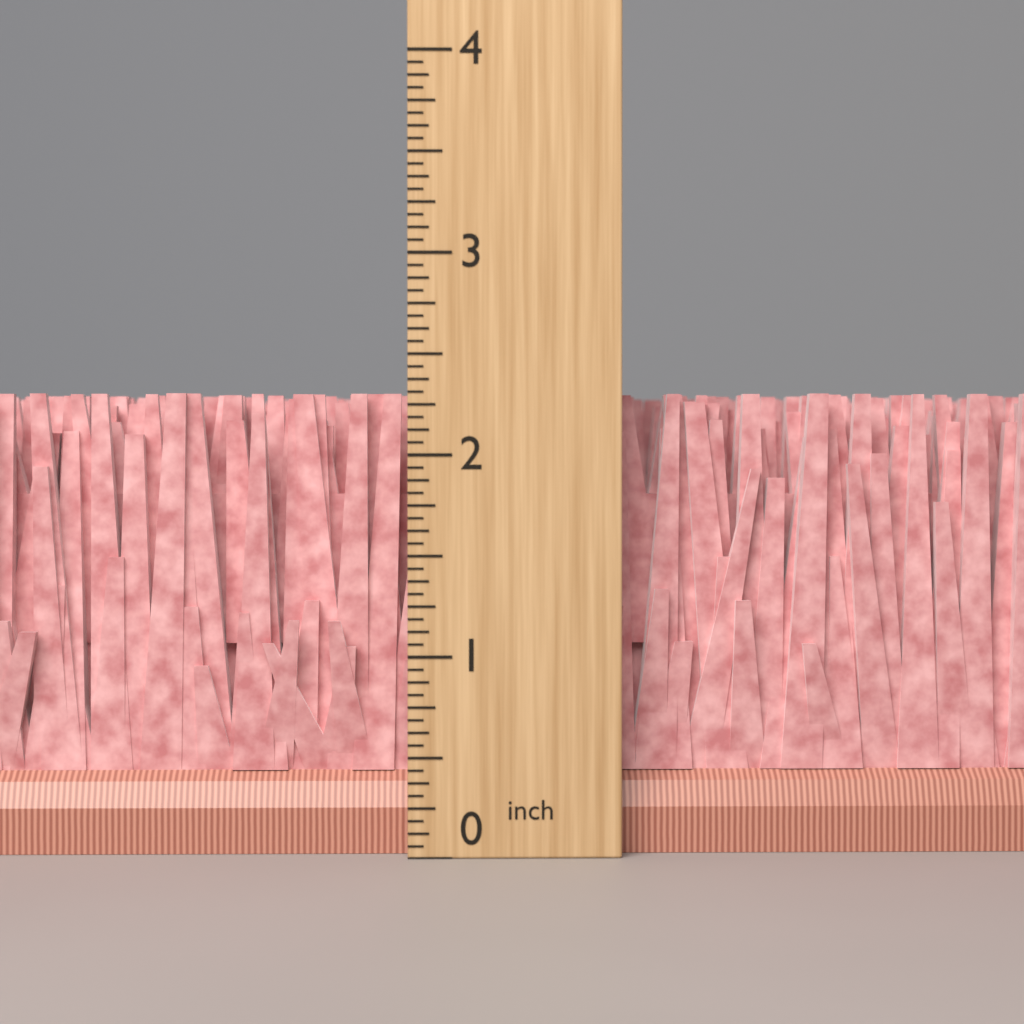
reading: 2.3125 inch
